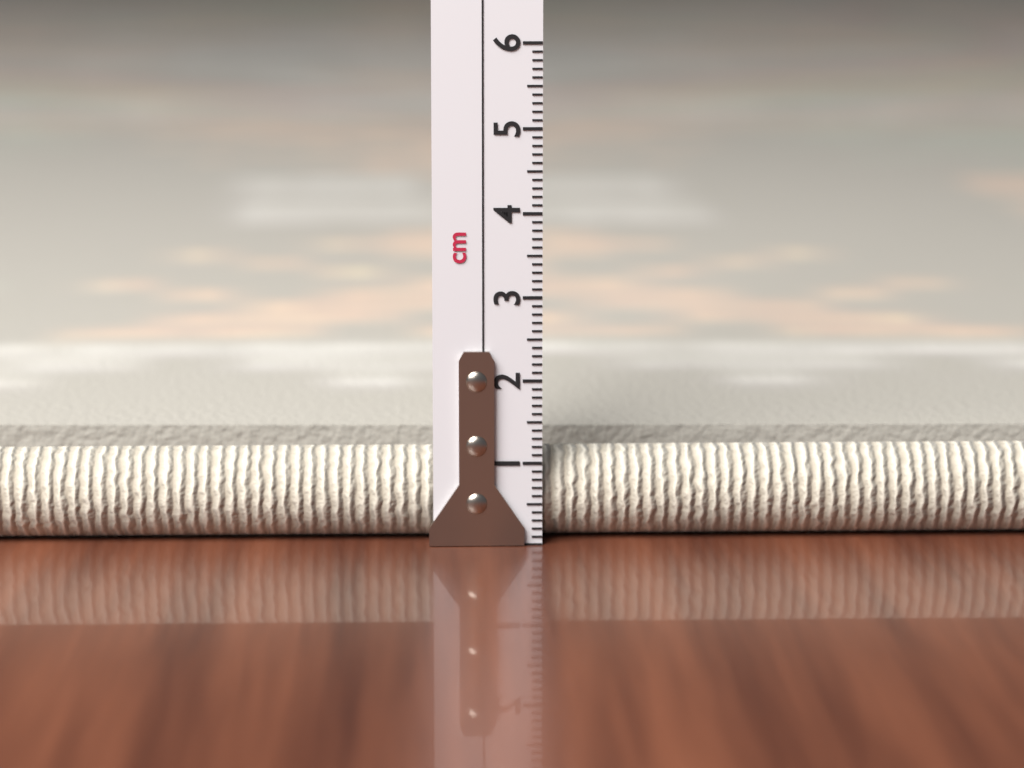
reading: 1.1 cm
